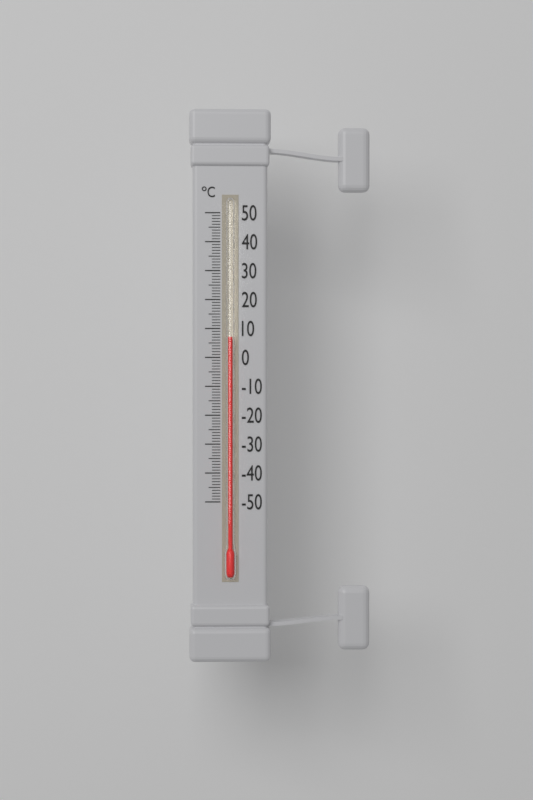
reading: 7 °C
